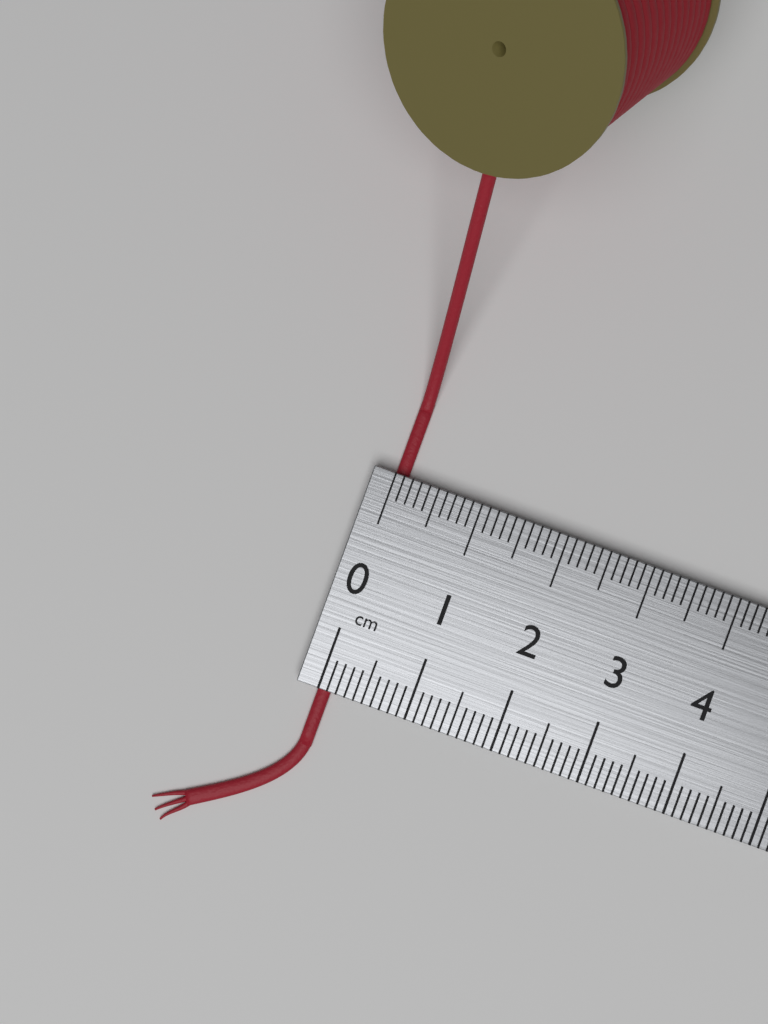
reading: 0.15 cm
